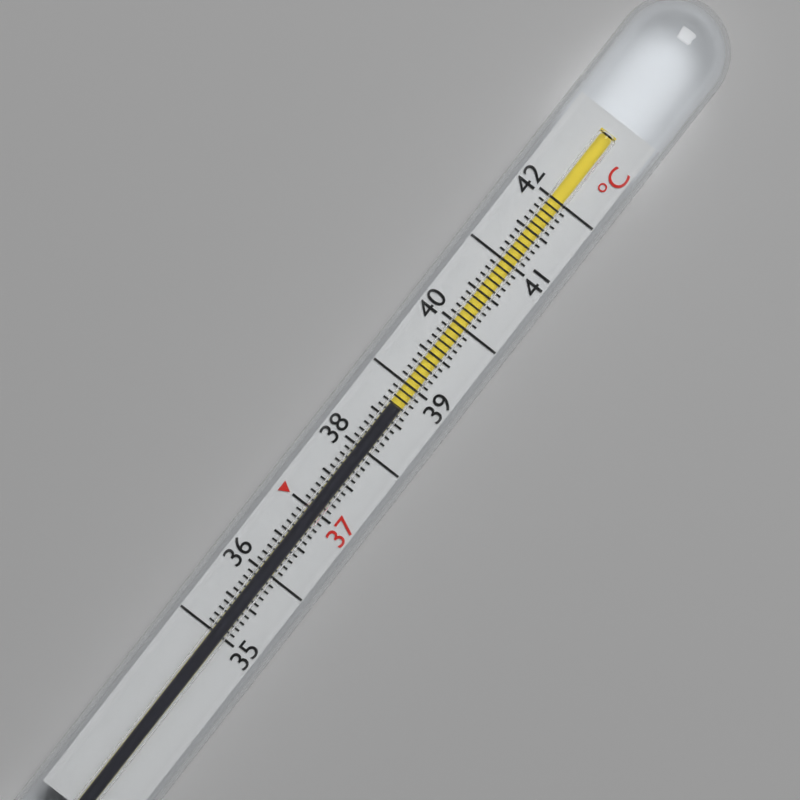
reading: 38.7 °C
